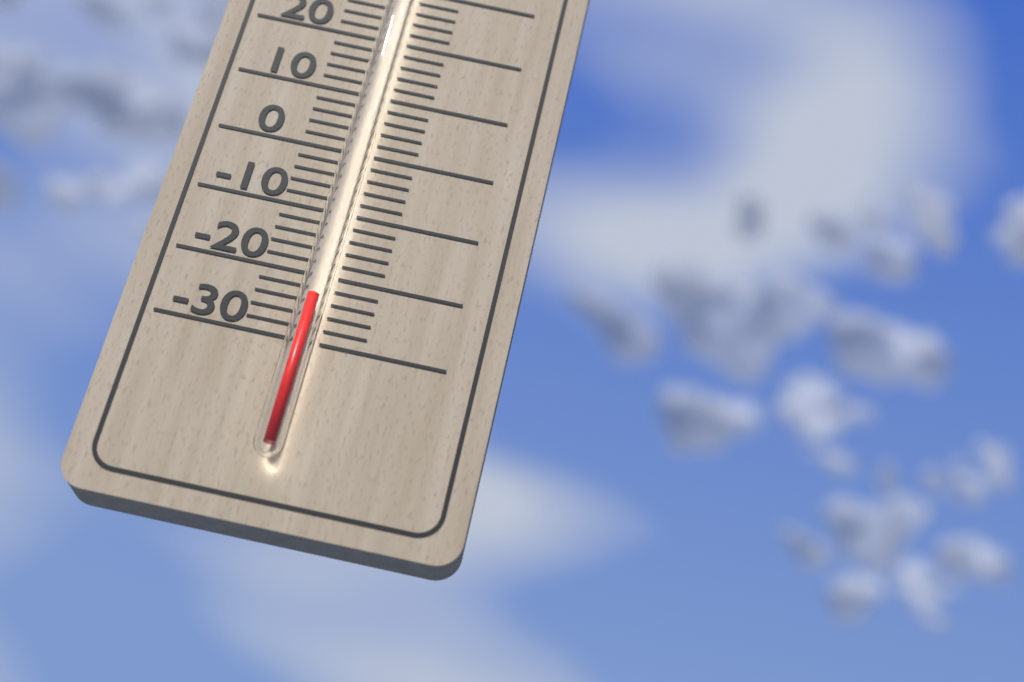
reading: -24 °C
